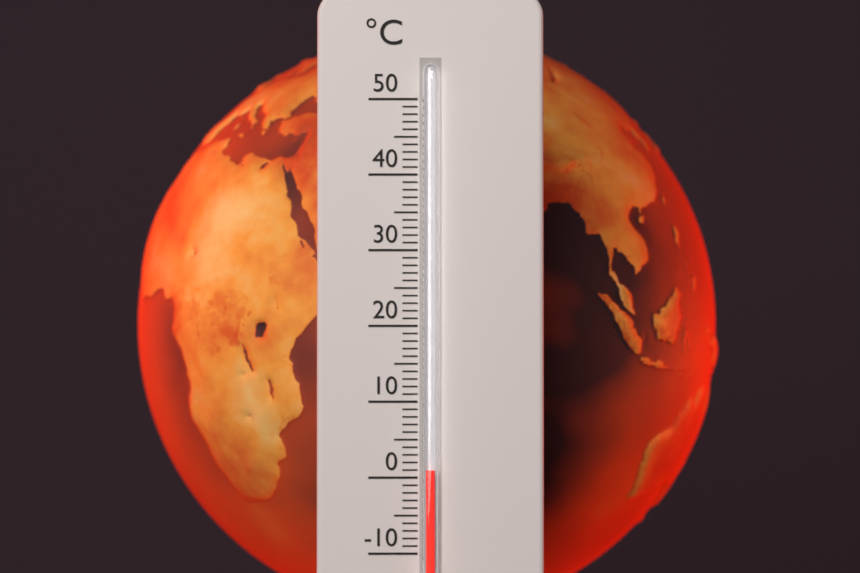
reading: 1 °C
